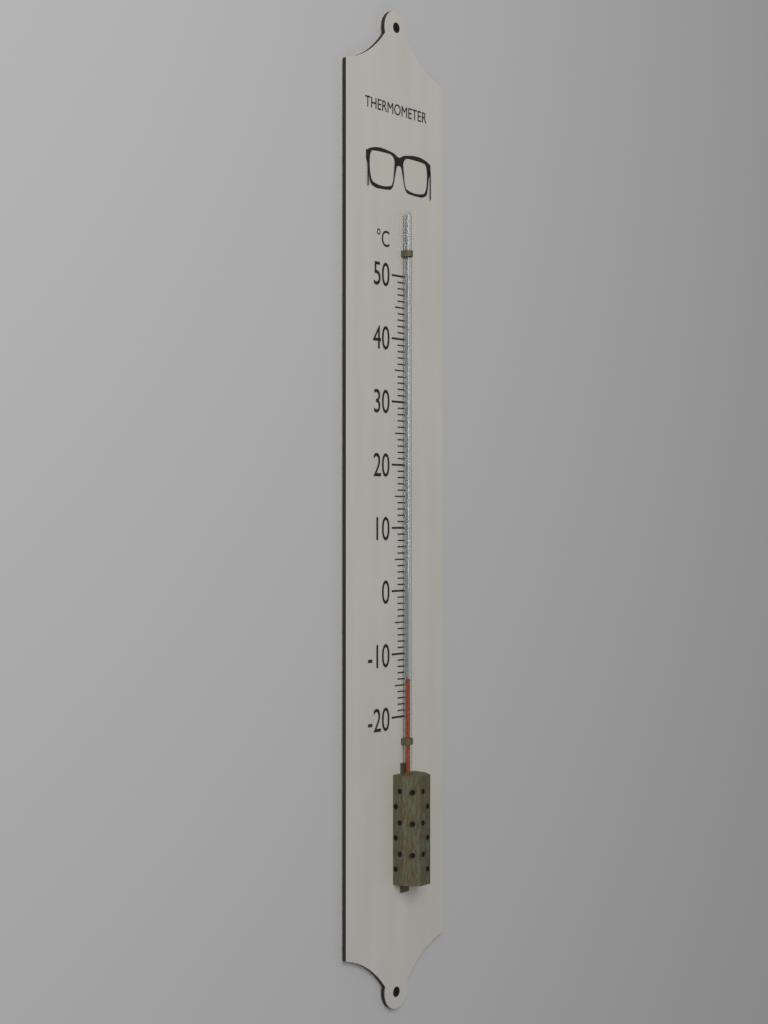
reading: -14 °C
